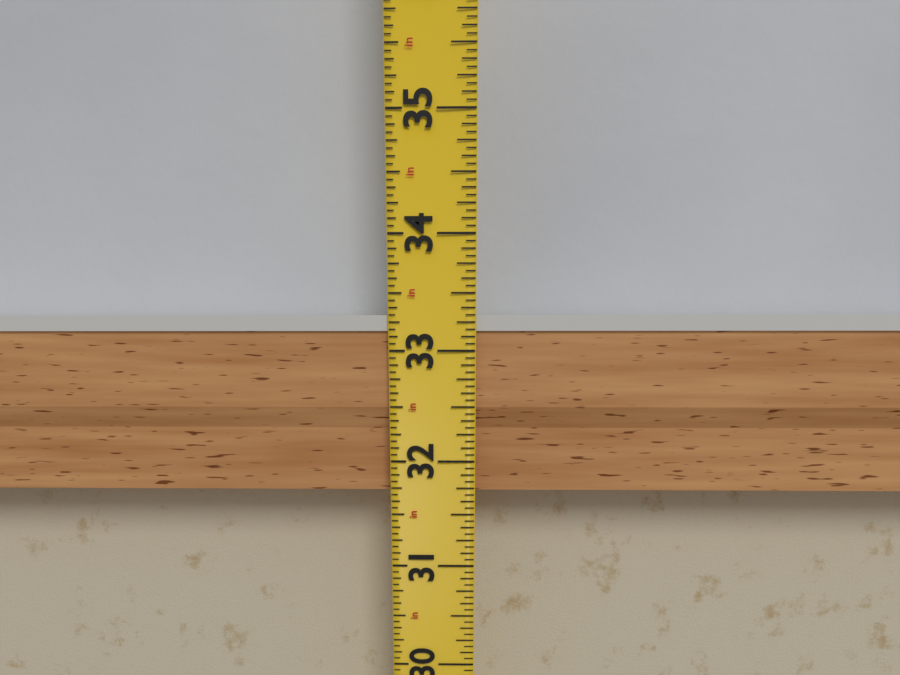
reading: 33.3125 in
